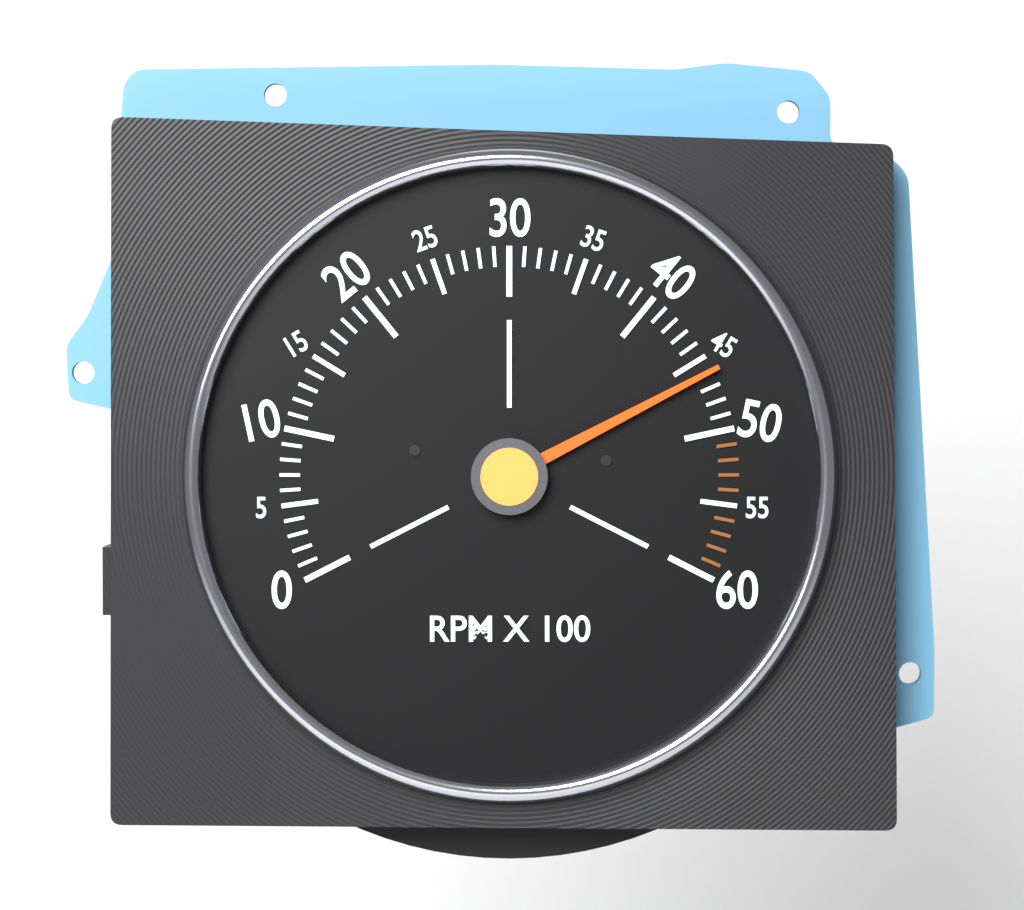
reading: 4600 RPM
